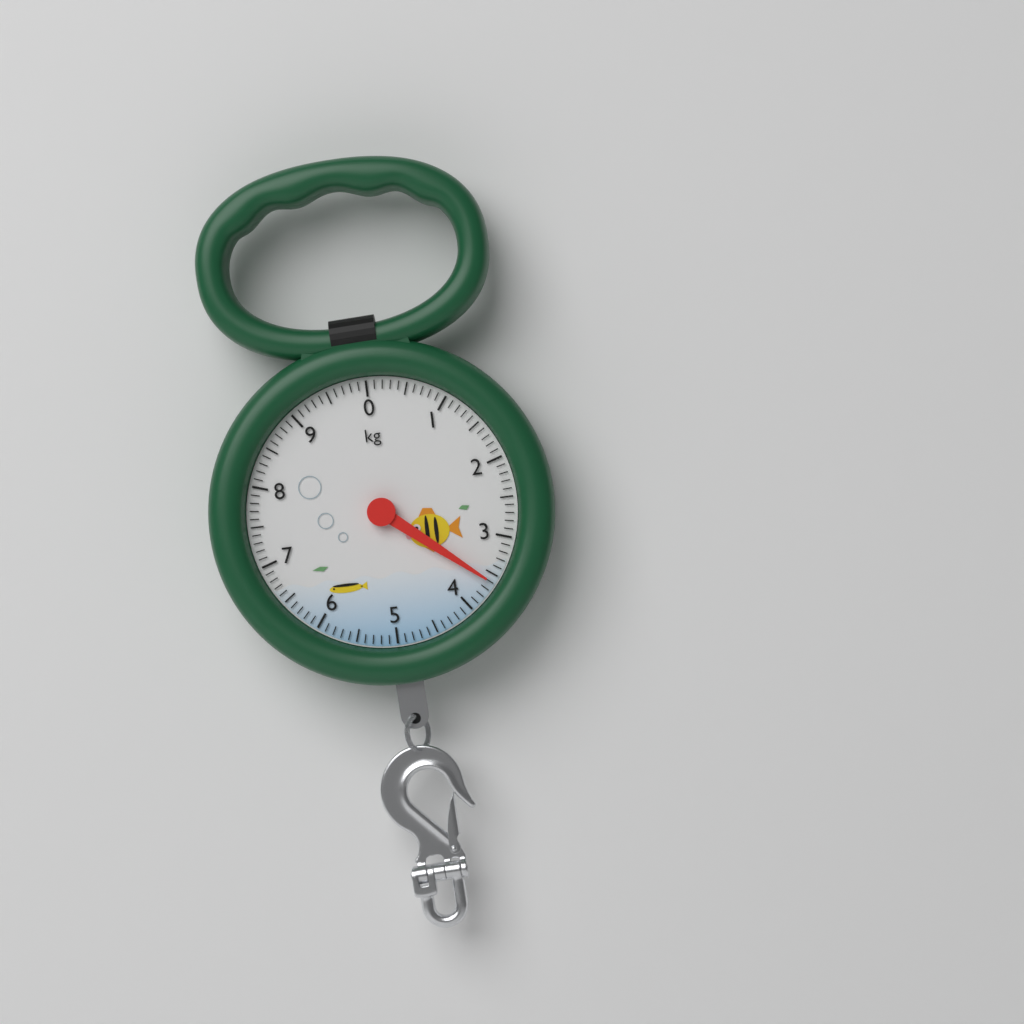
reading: 3.6 kg
